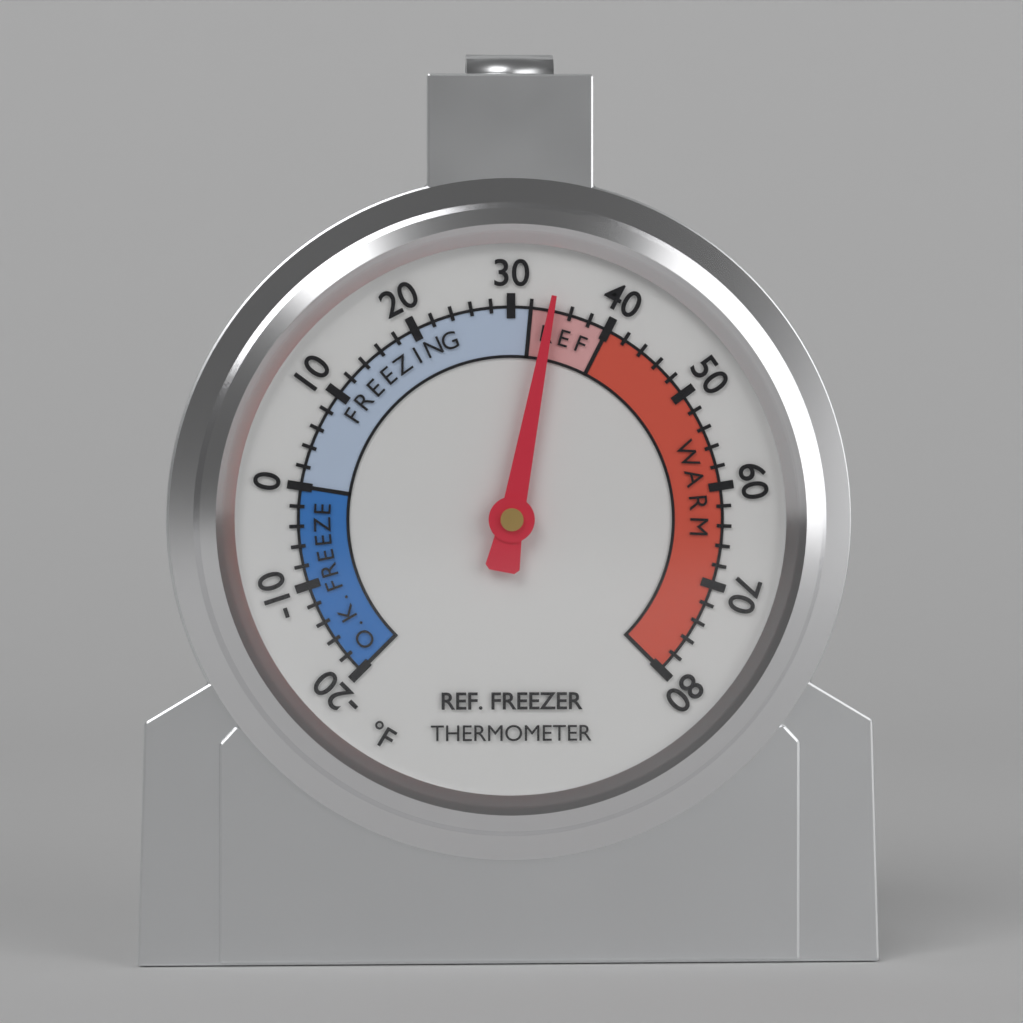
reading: 34 °F
